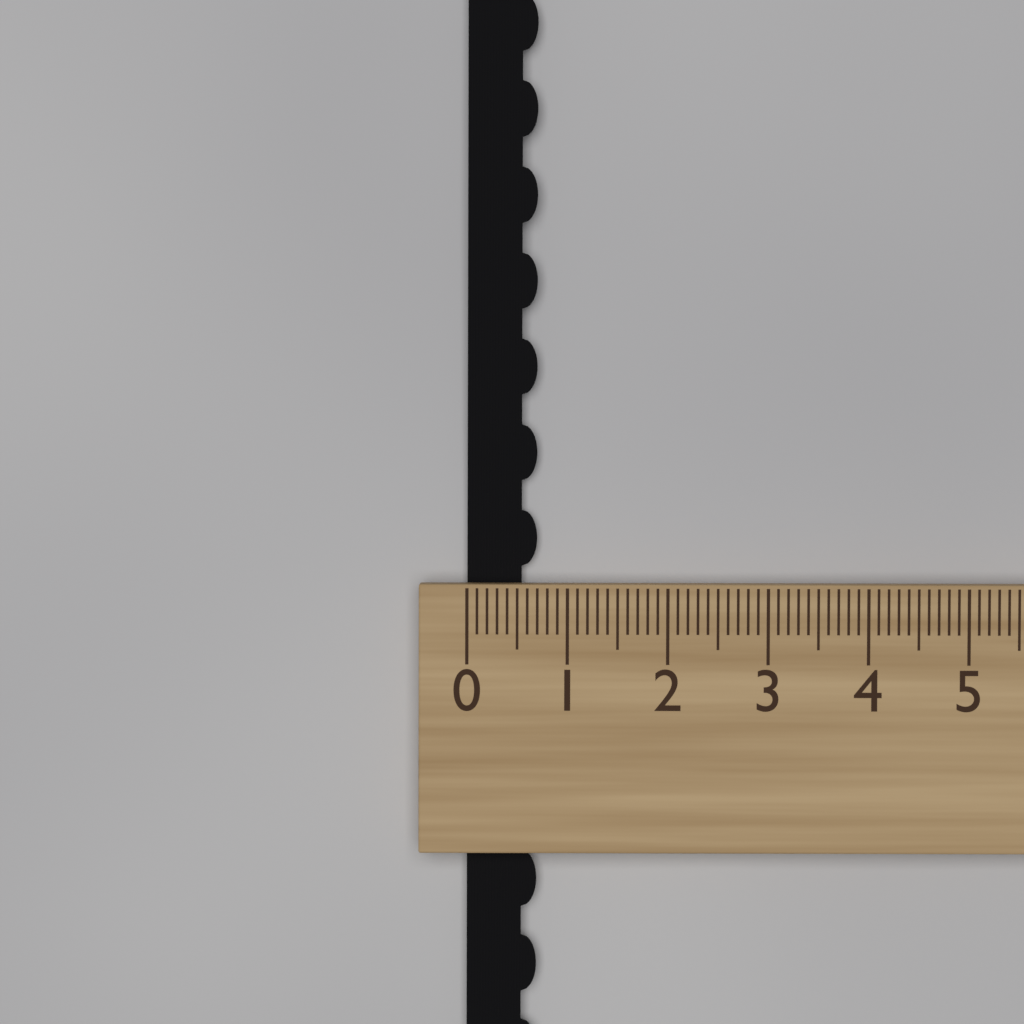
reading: 0.7 (no unit)
